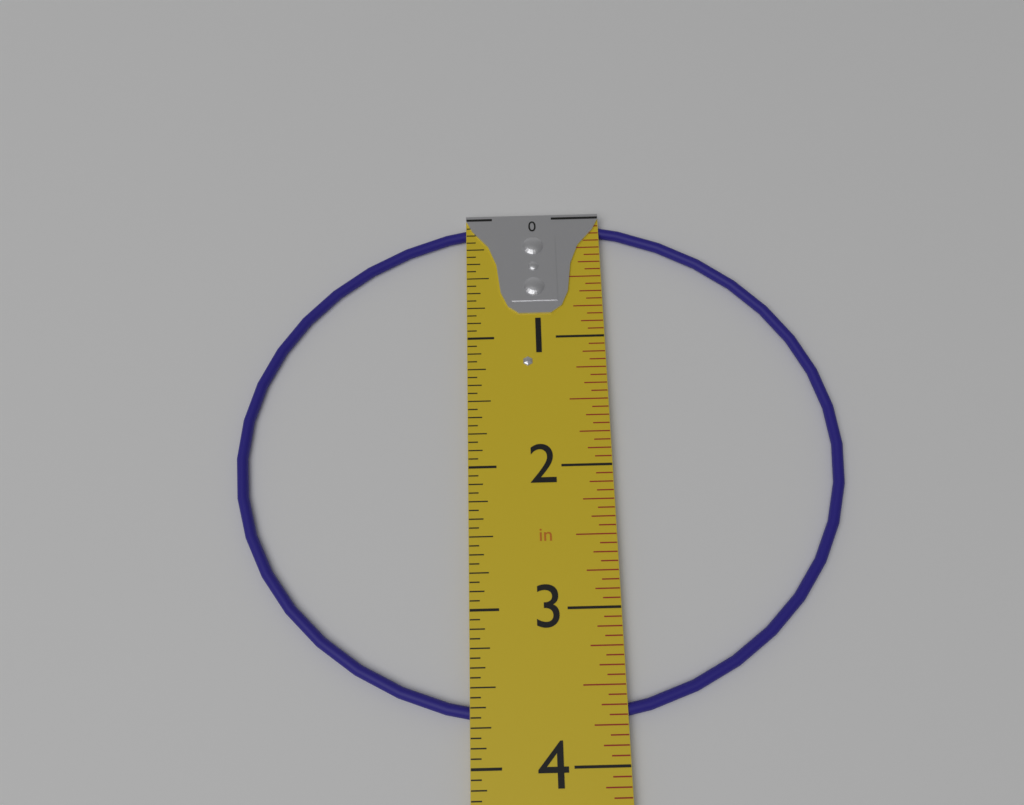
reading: 3.7500 in
